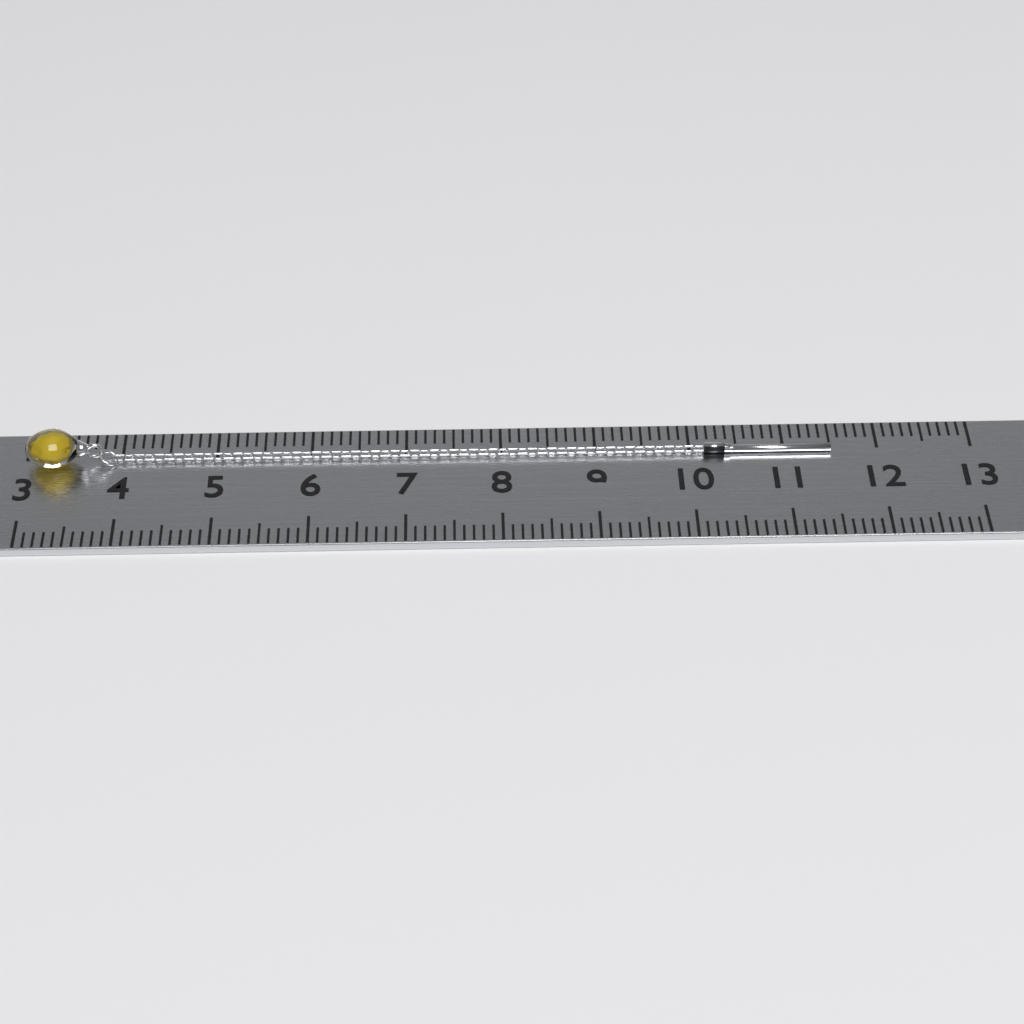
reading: 11.5 (no unit)
